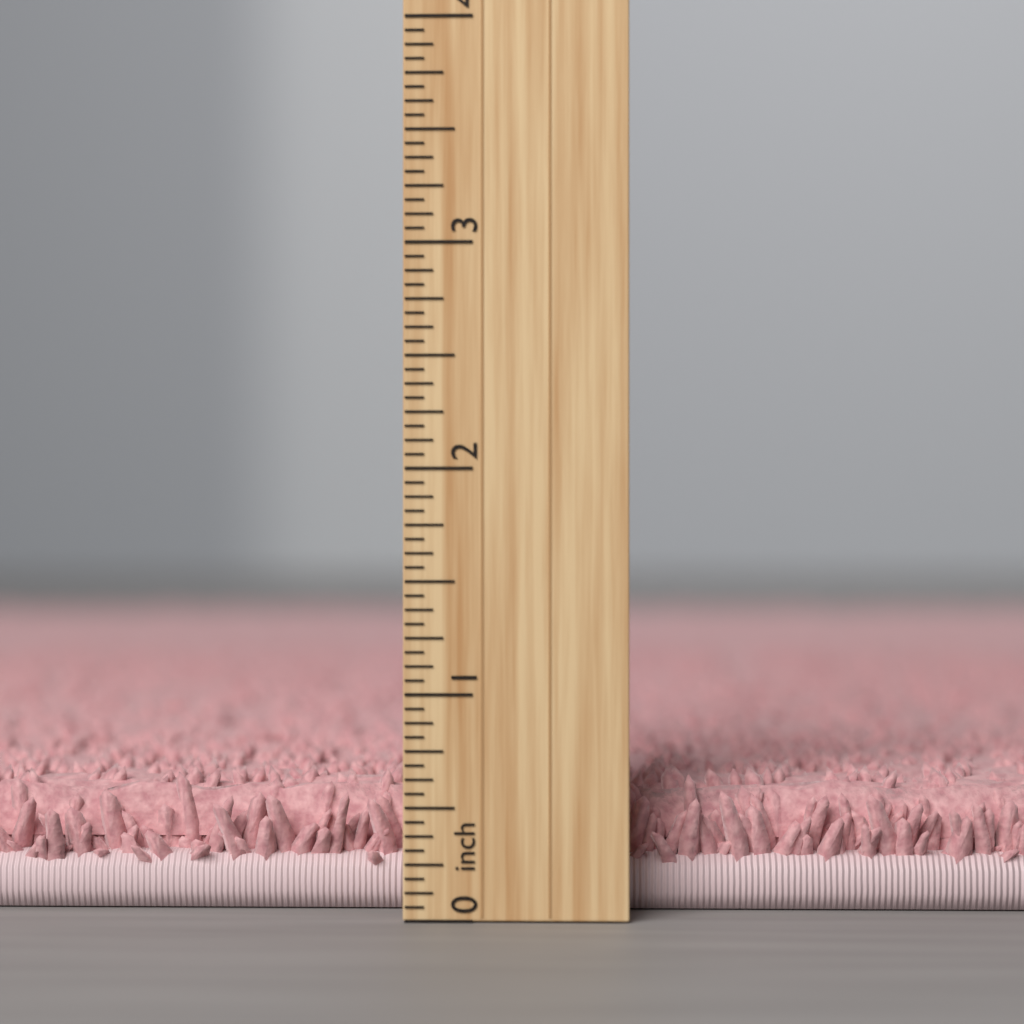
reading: 0.6250 inch
